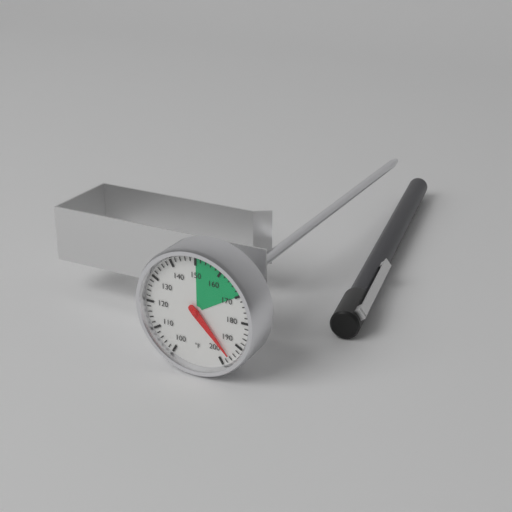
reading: 196 °F
